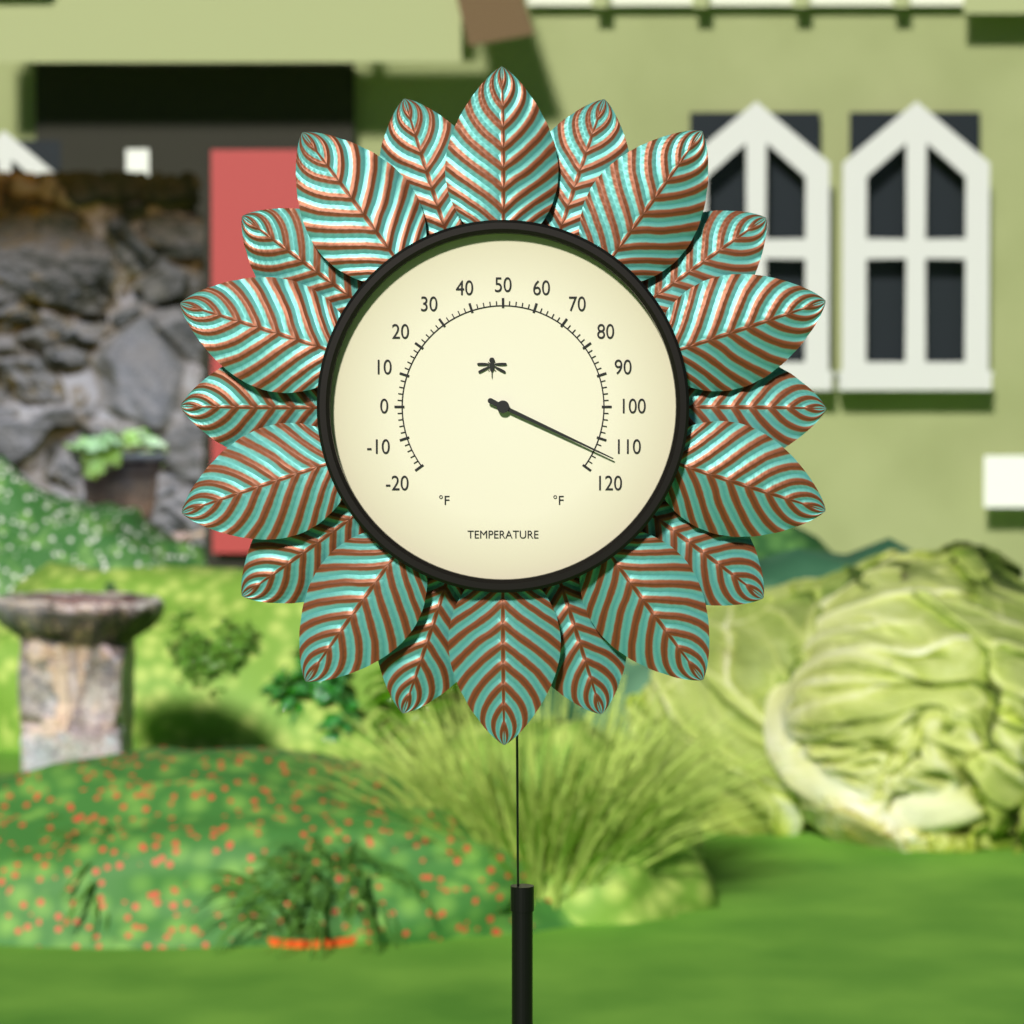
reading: 114 °F
